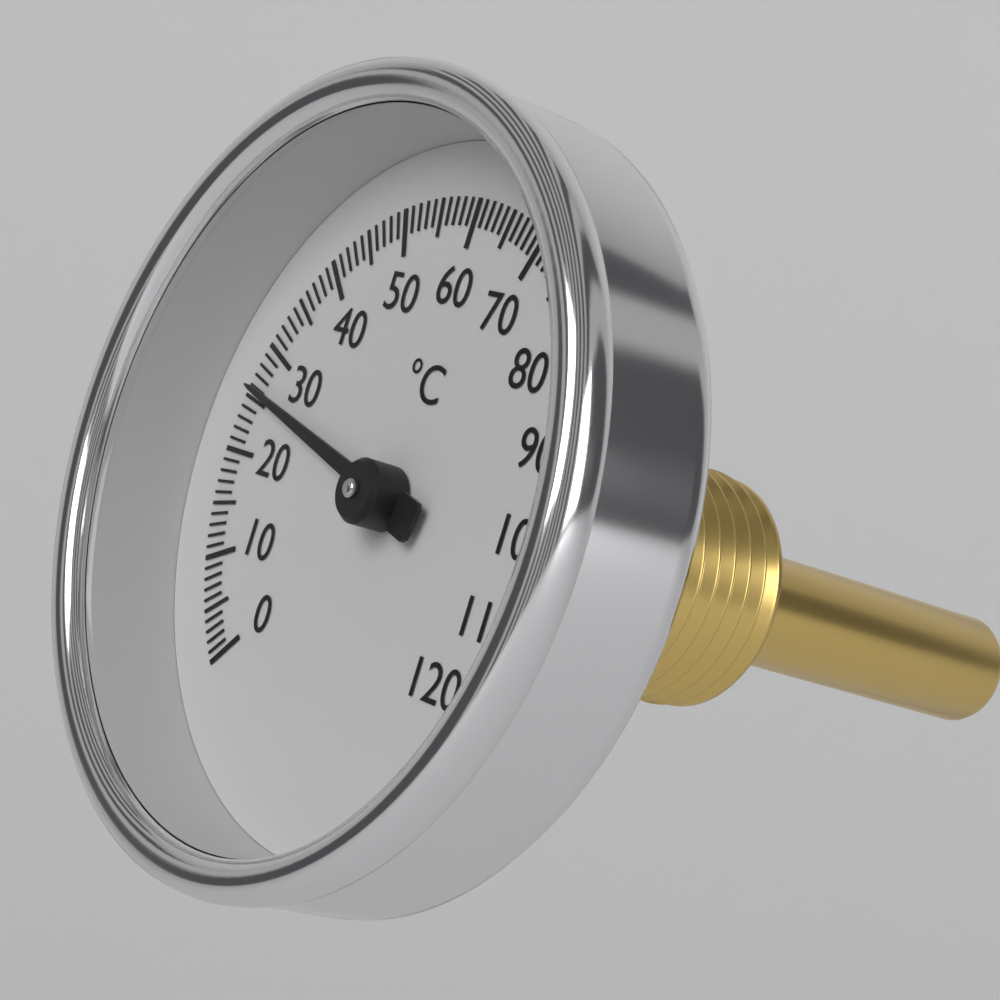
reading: 26 °C
